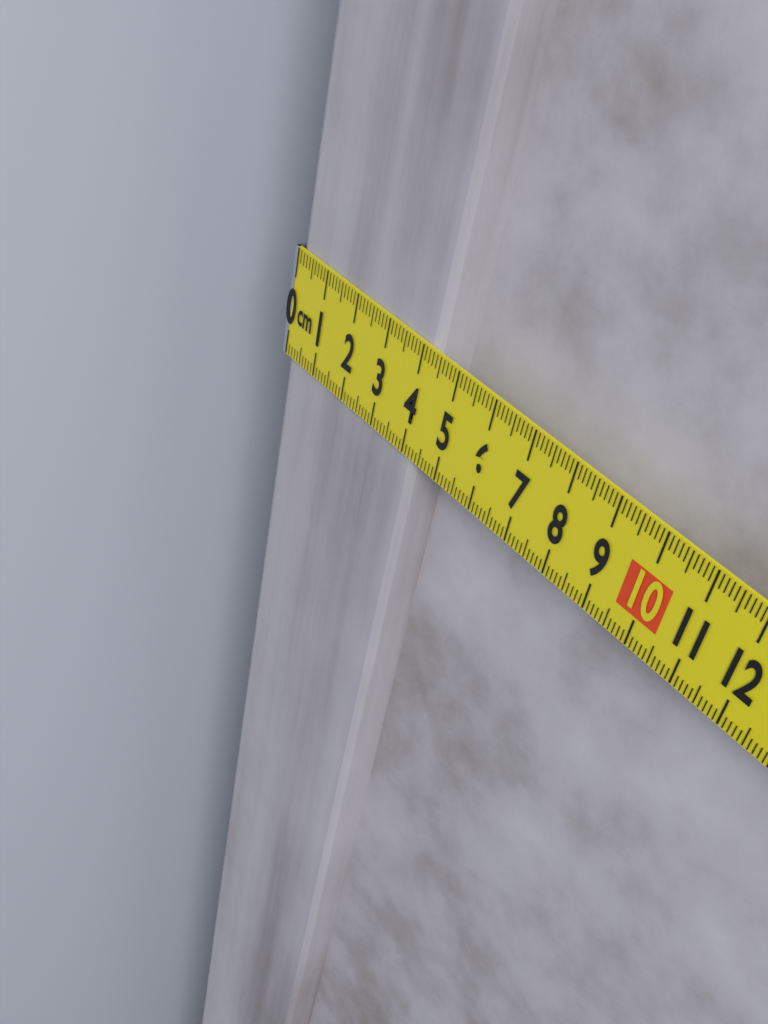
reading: 4.3 cm
